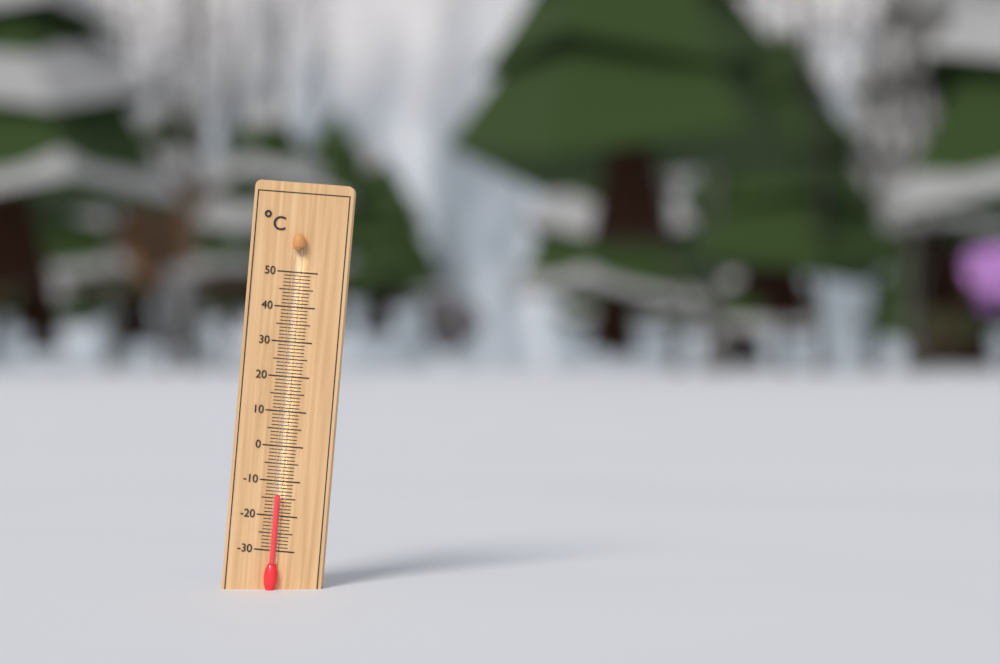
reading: -14 °C
